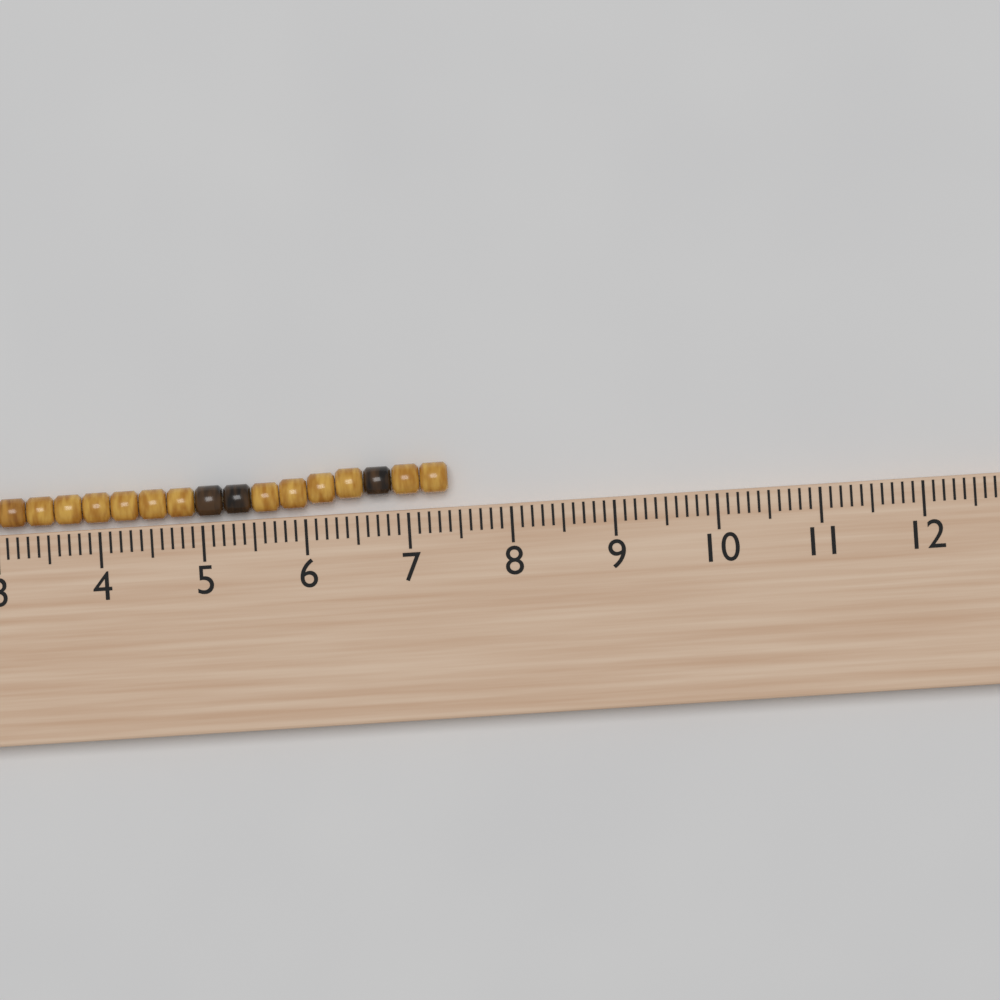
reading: 7.4 cm
